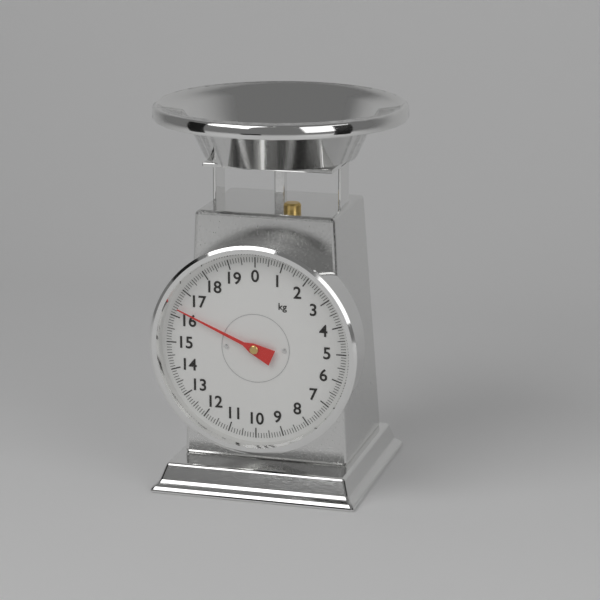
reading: 16.3 kg
